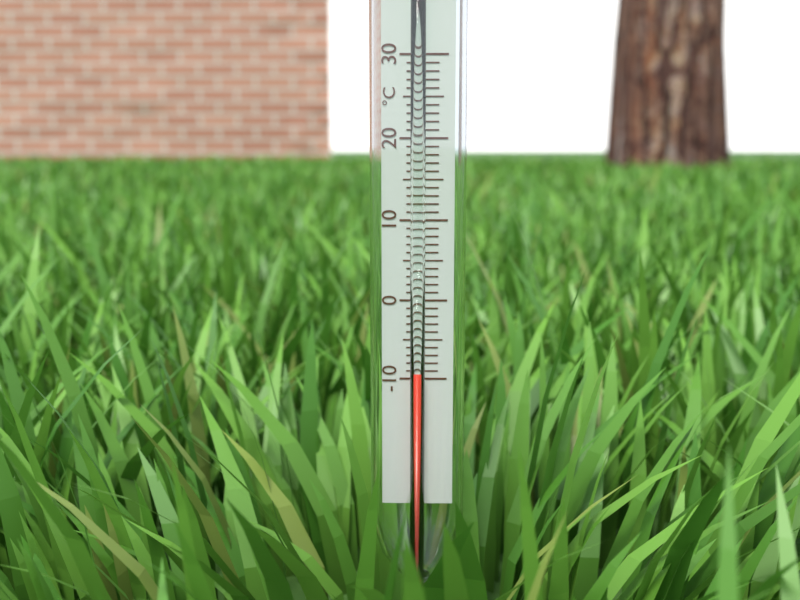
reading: -9 °C
